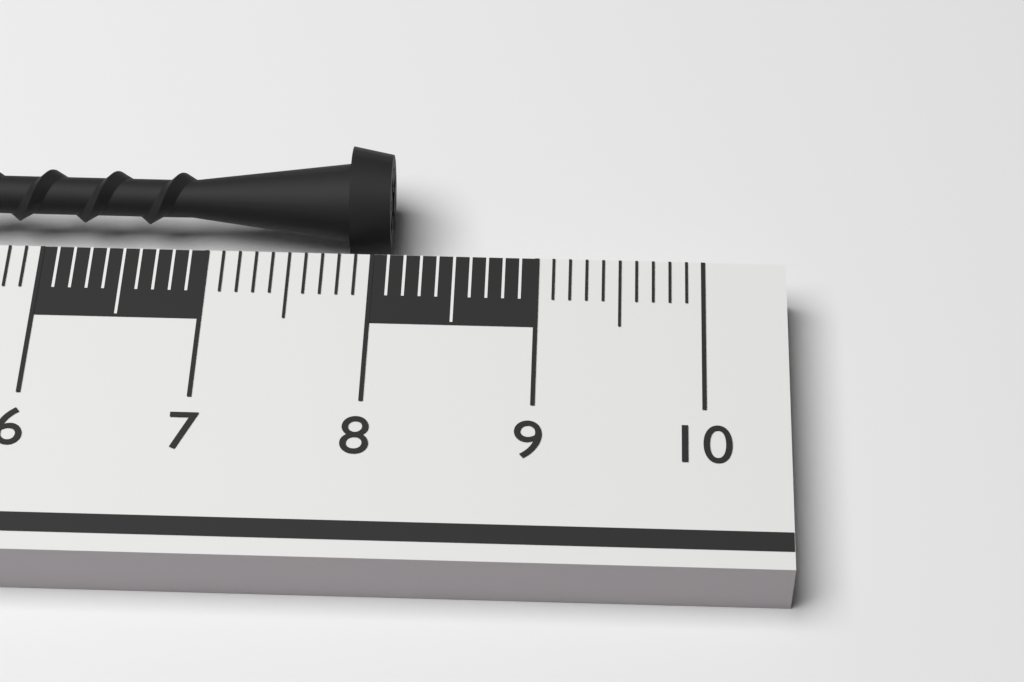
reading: 8.1 cm
